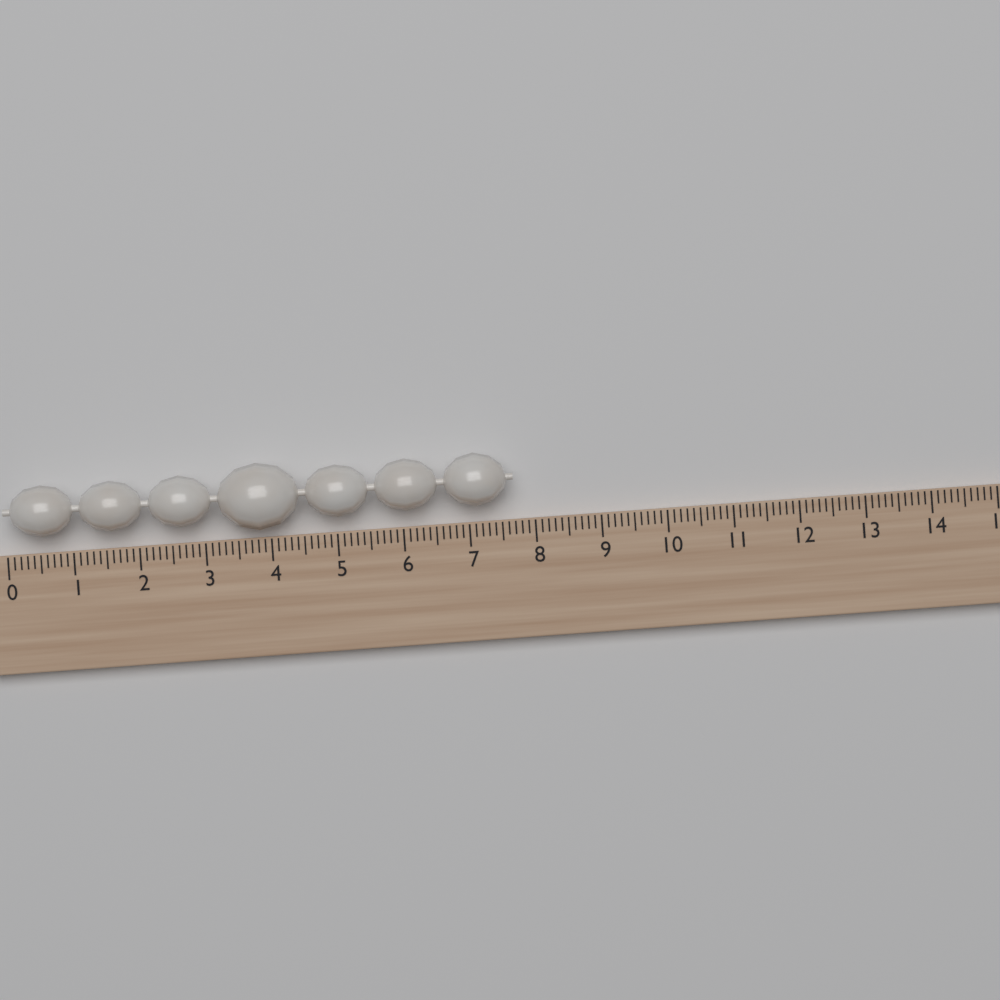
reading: 7.7 (no unit)
